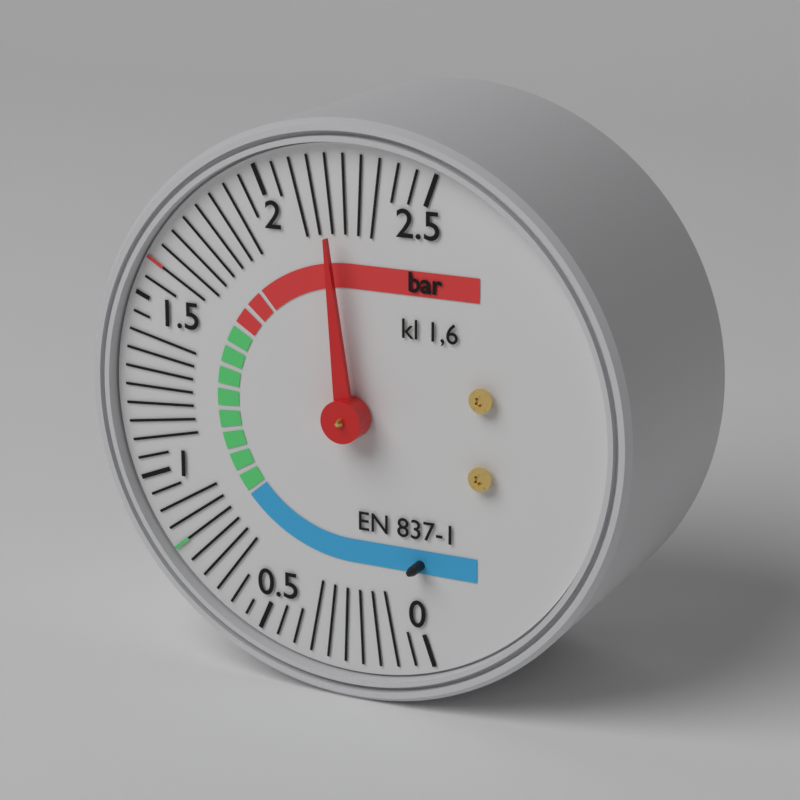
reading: 2.20 bar
